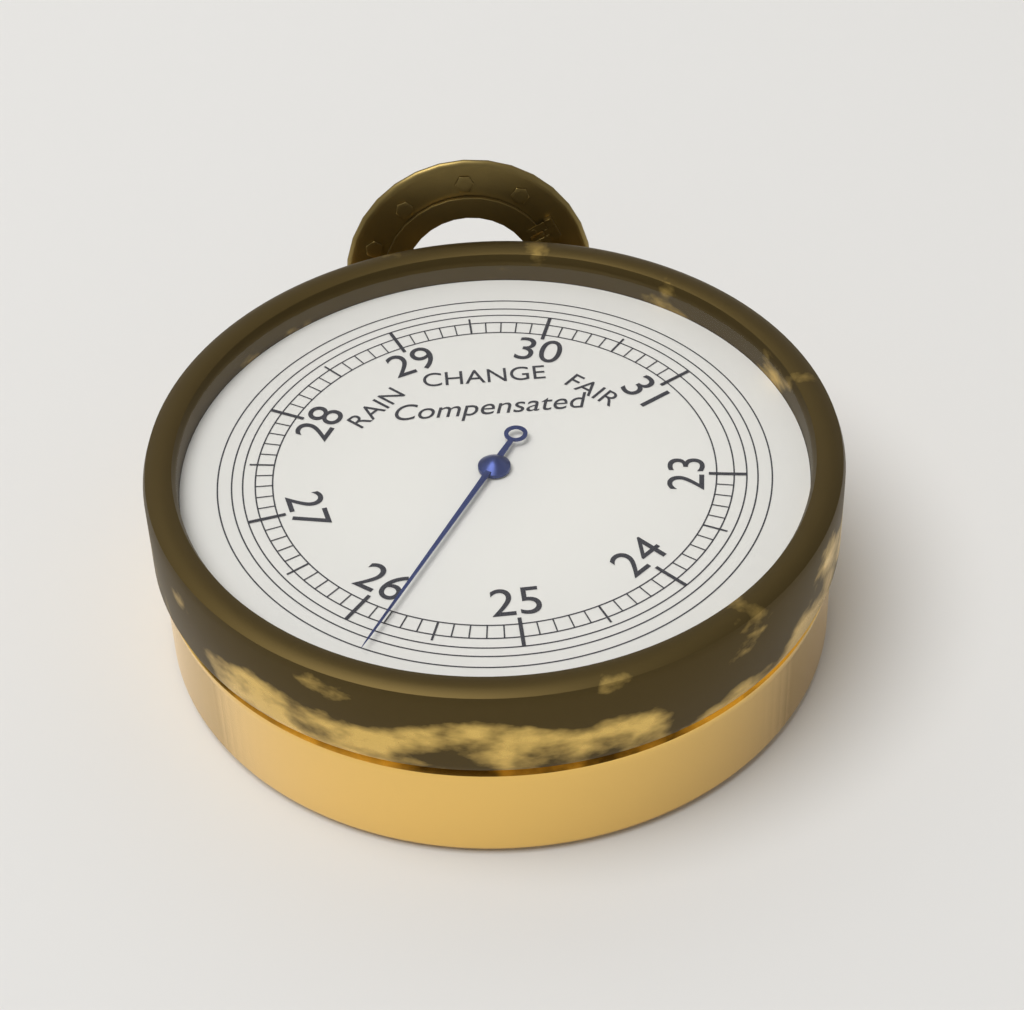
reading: 25.8 inHg
